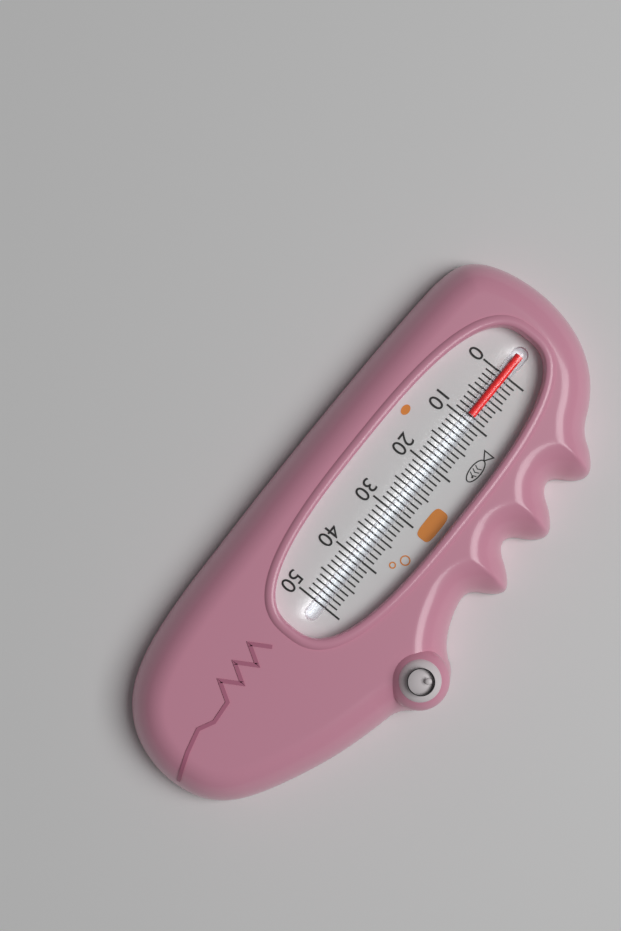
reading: 9 (no unit)
